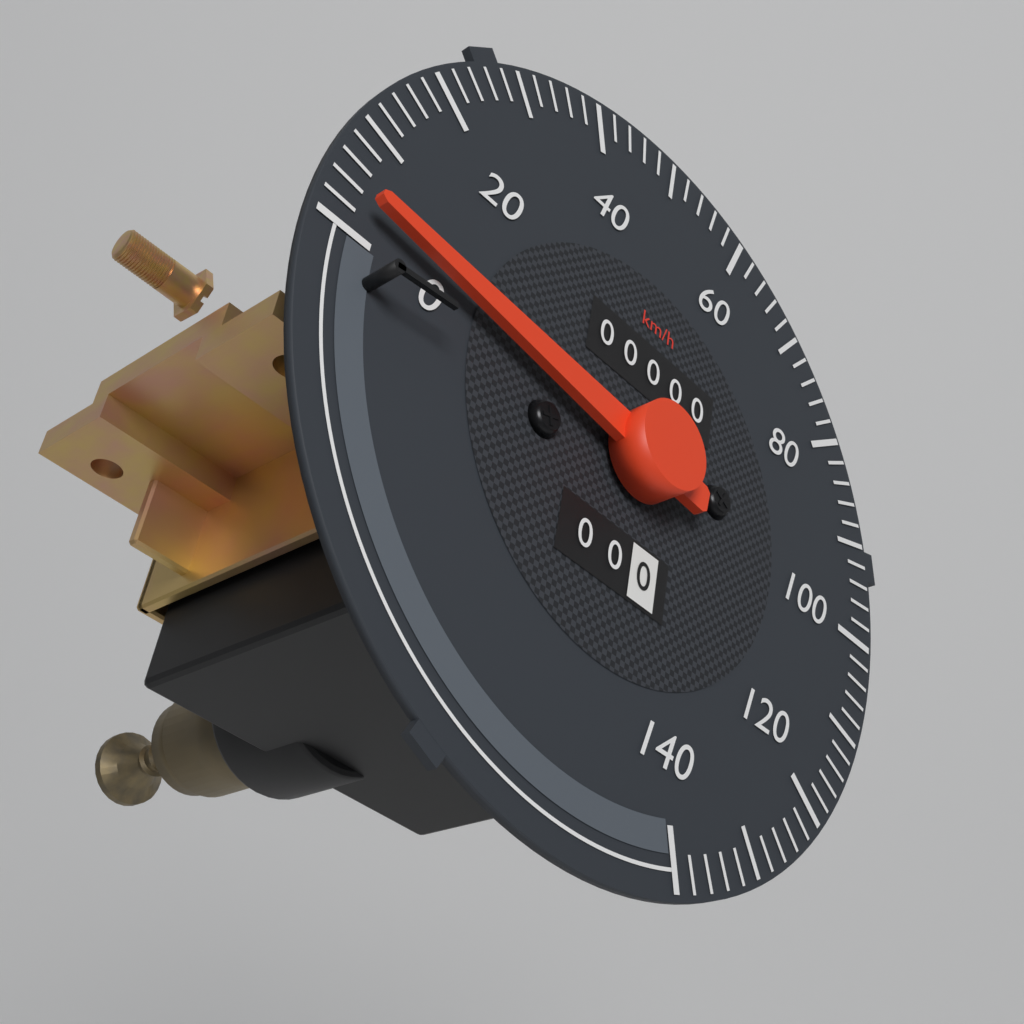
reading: 3 km/h
